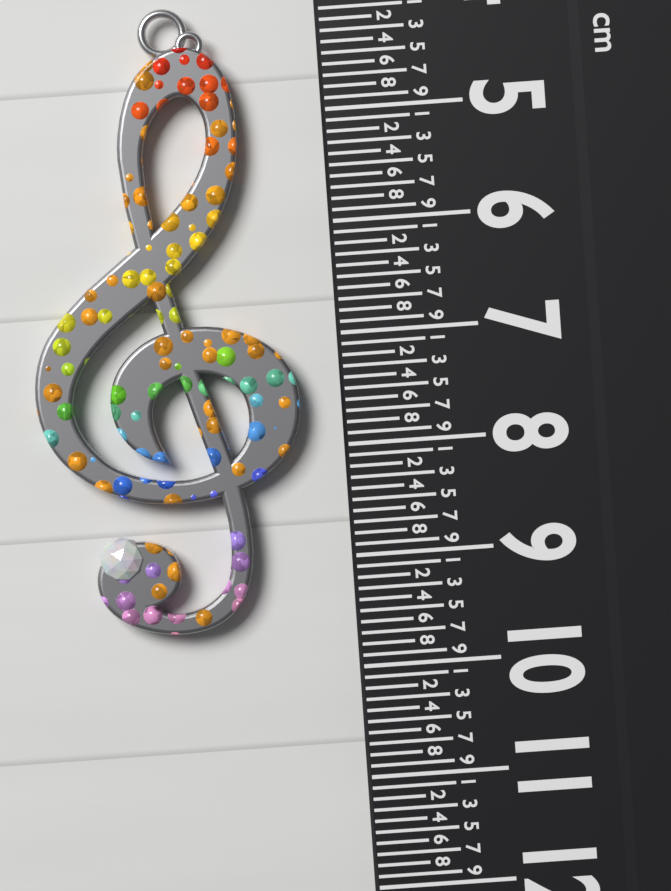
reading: 9.6 cm
